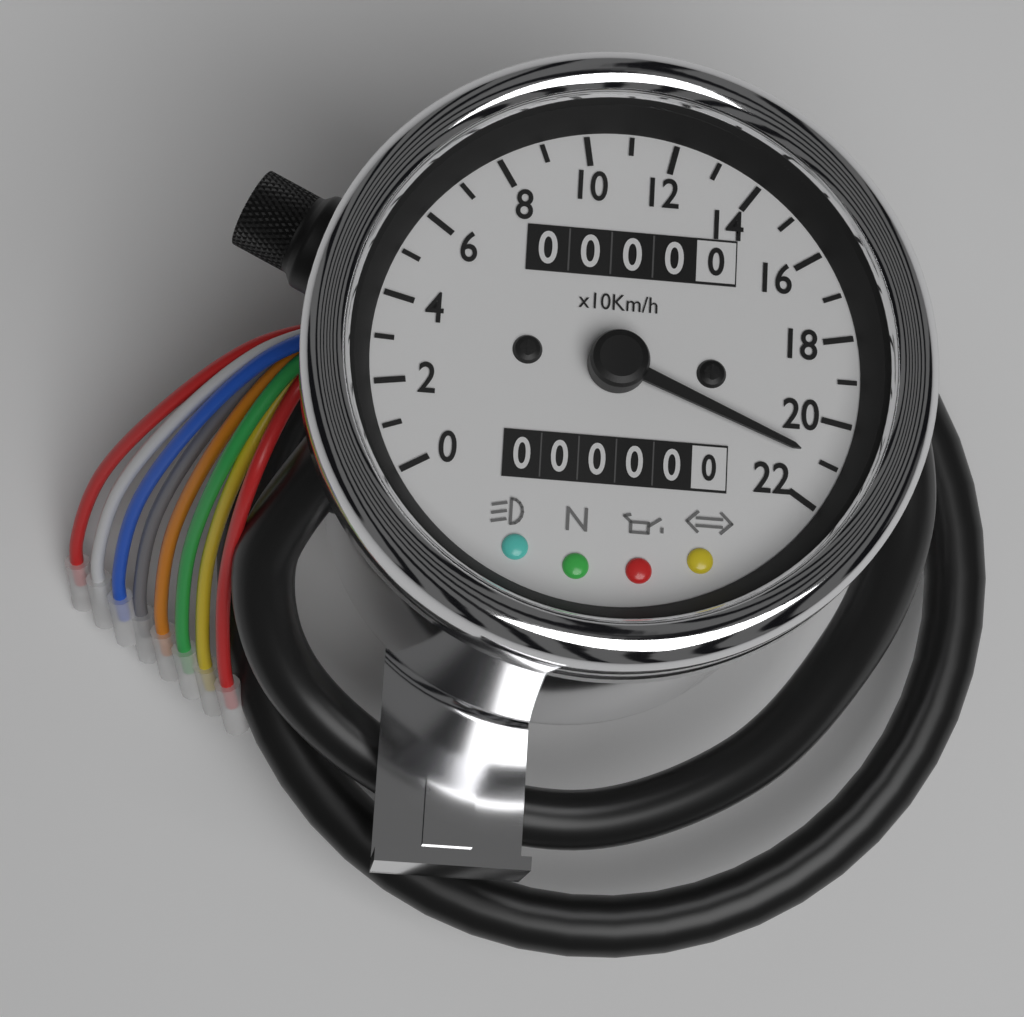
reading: 210 km/h
